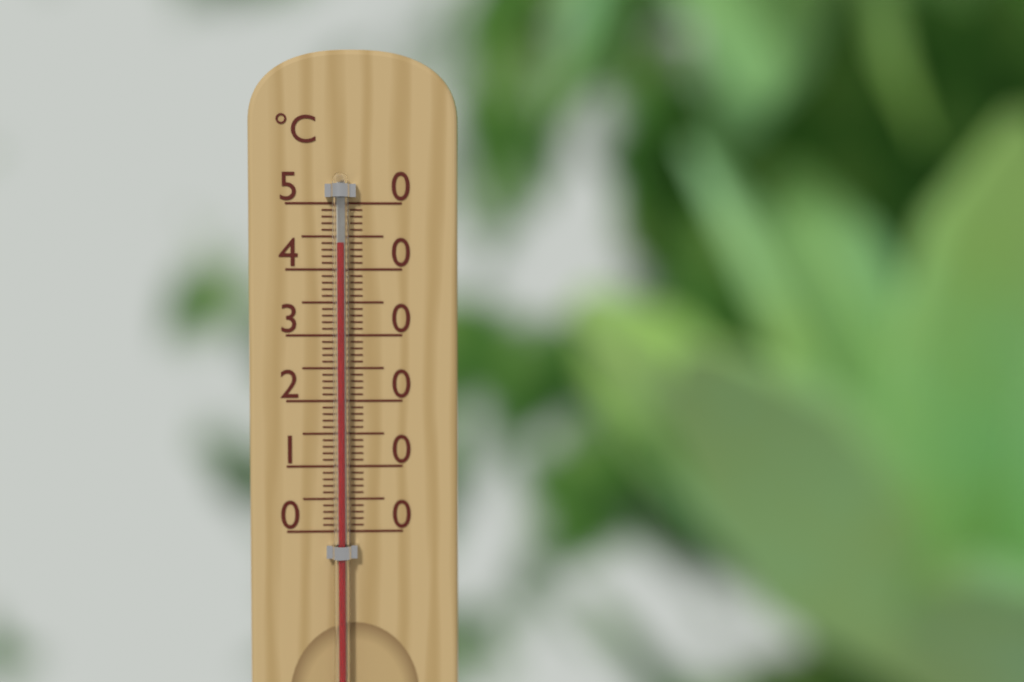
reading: 44 °C
